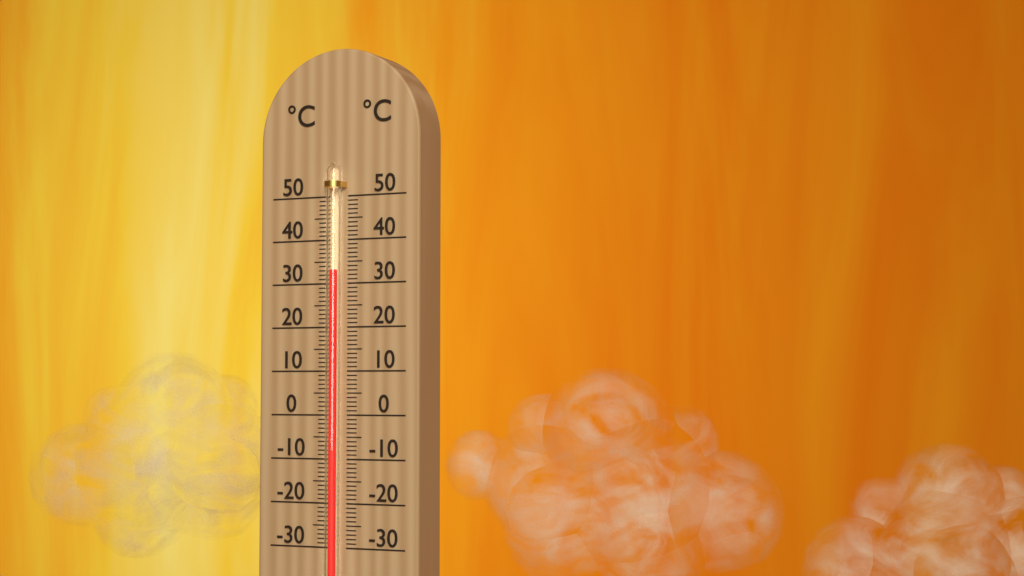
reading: 33 °C
